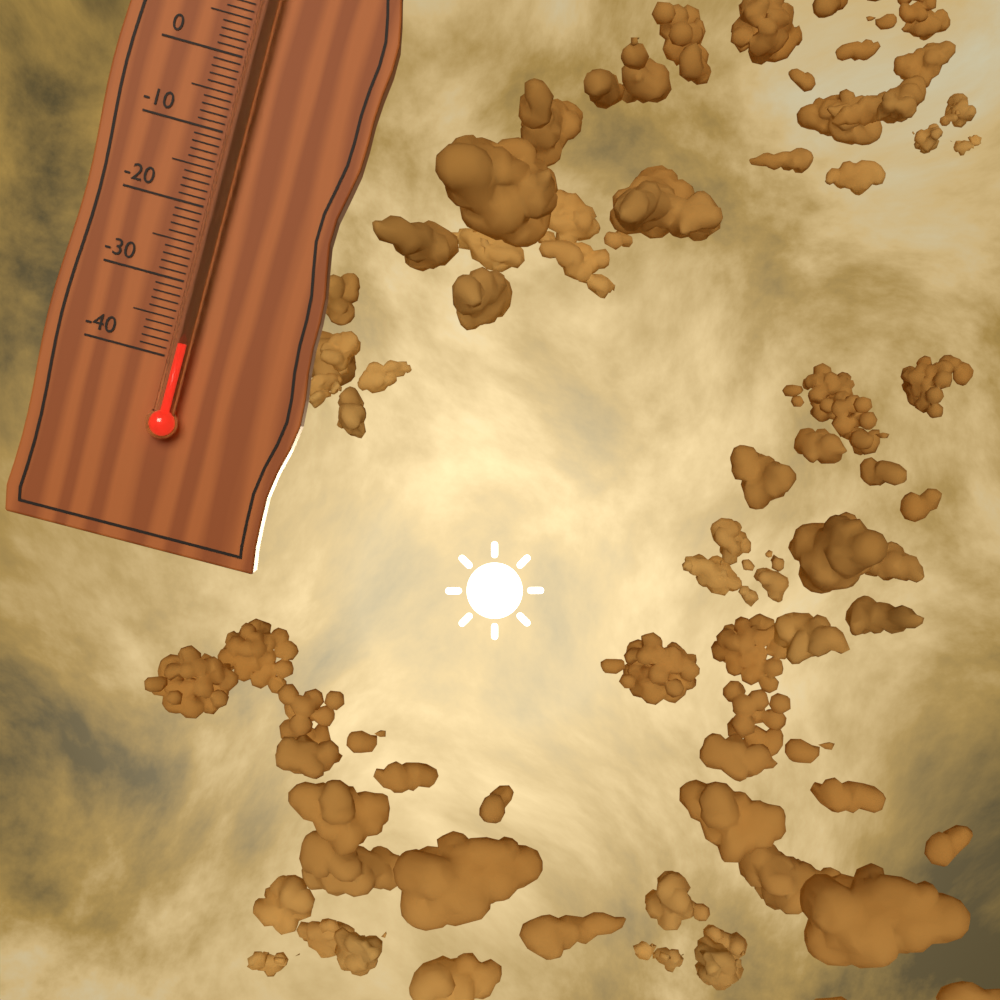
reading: -38 °C
